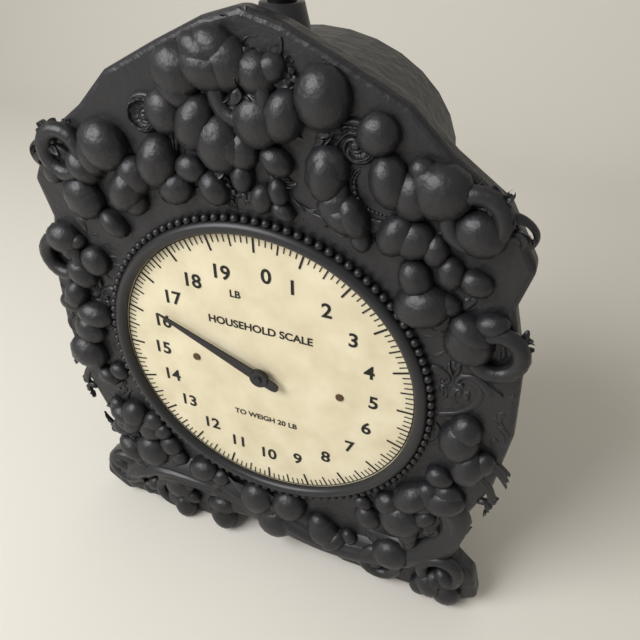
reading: 16.375 lb
